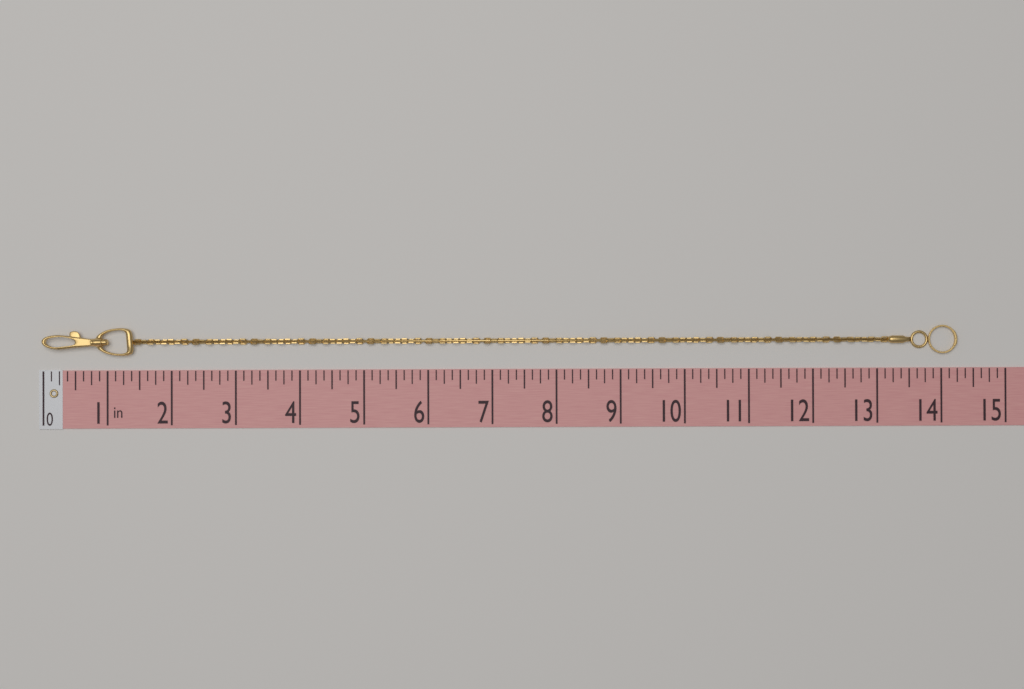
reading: 14.250 in
